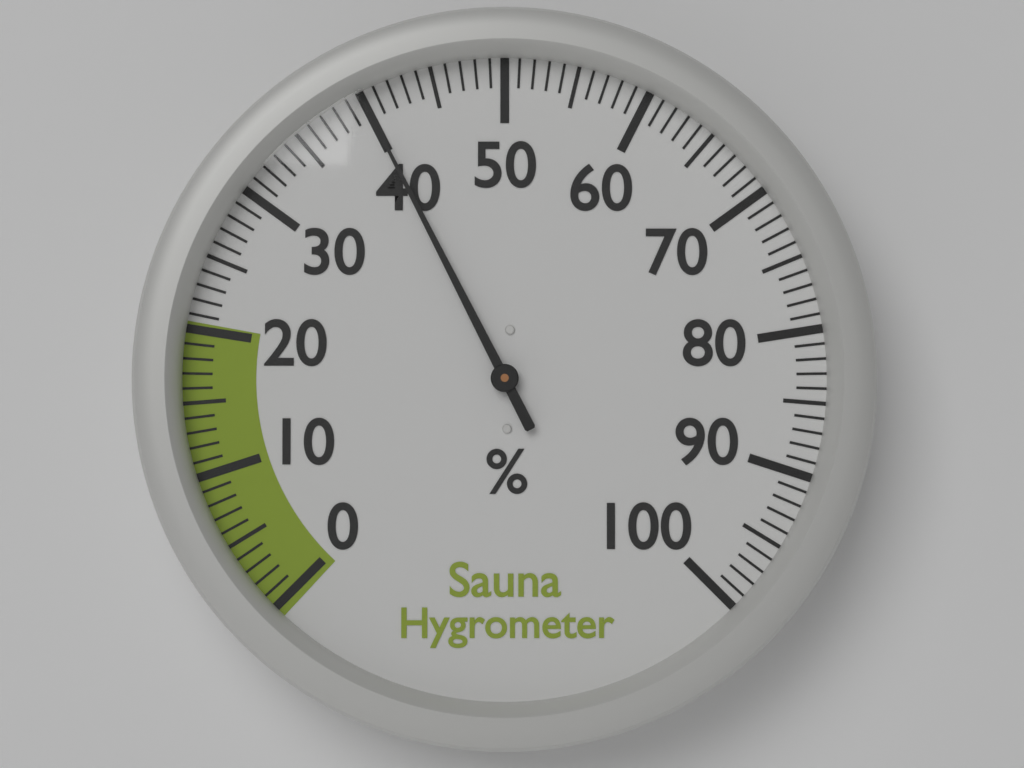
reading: 40 %
